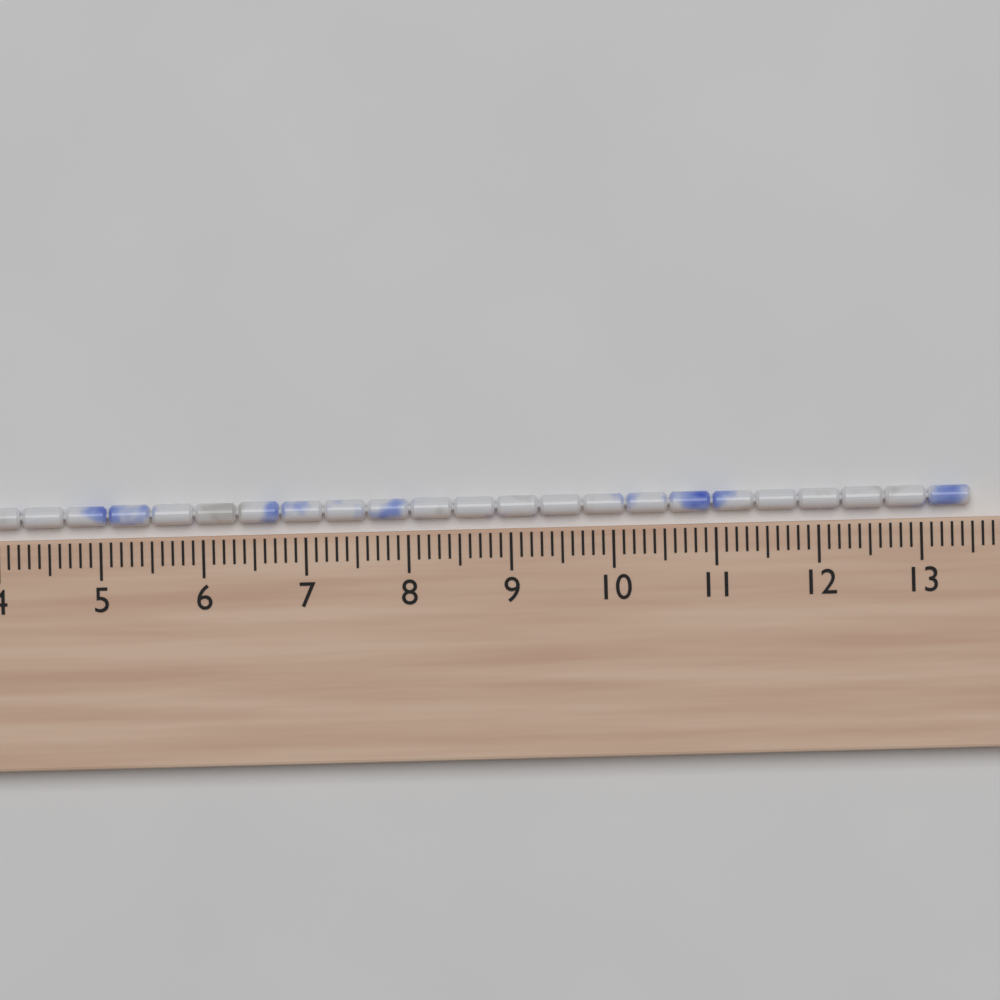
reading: 13.5 cm
